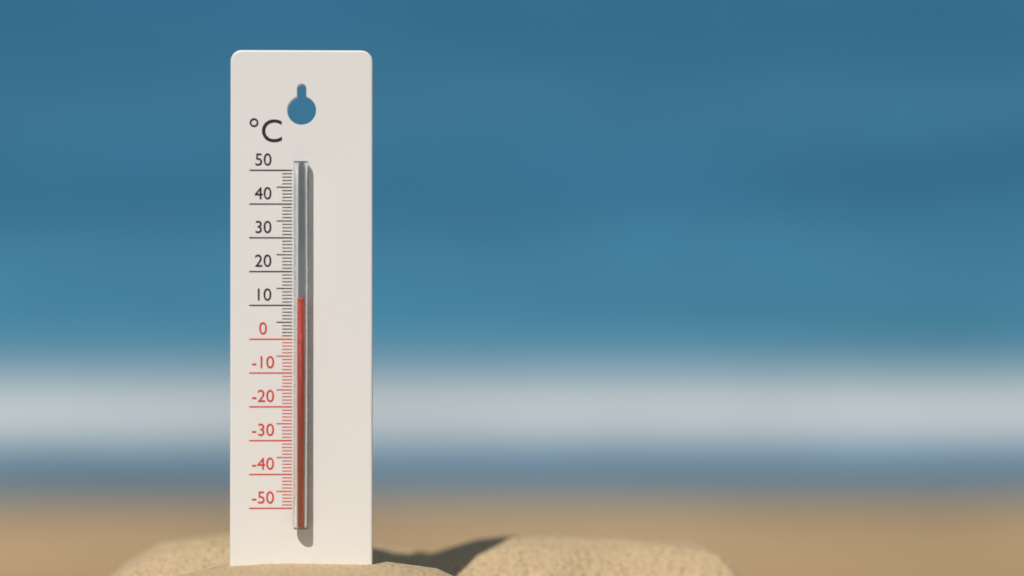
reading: 12 °C
